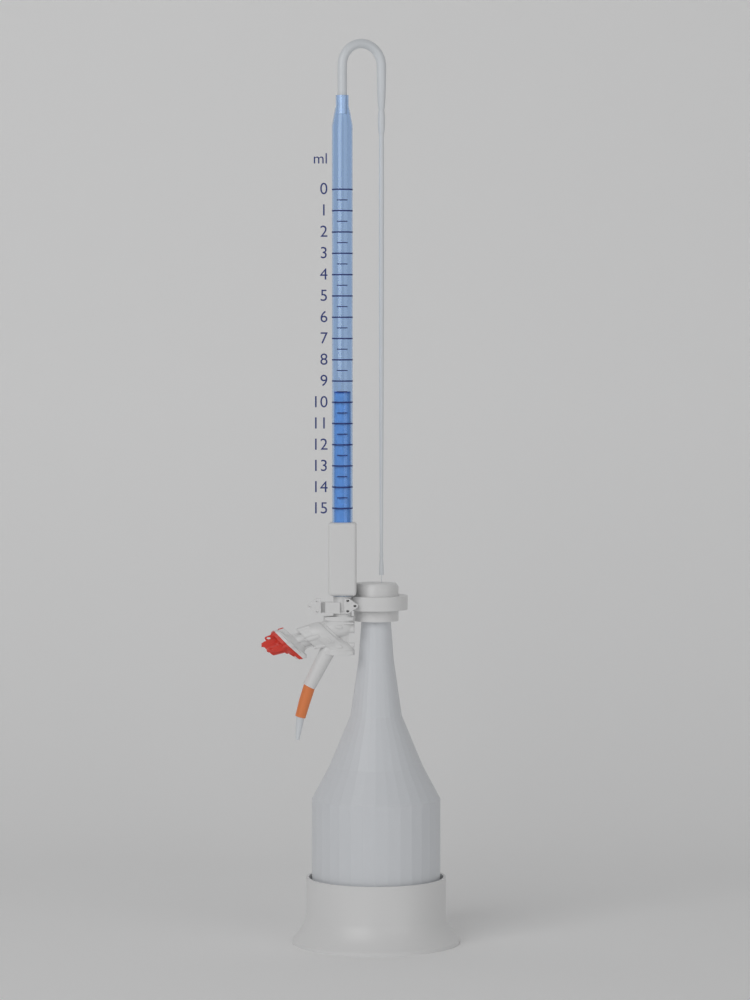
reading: 9.5 ml
